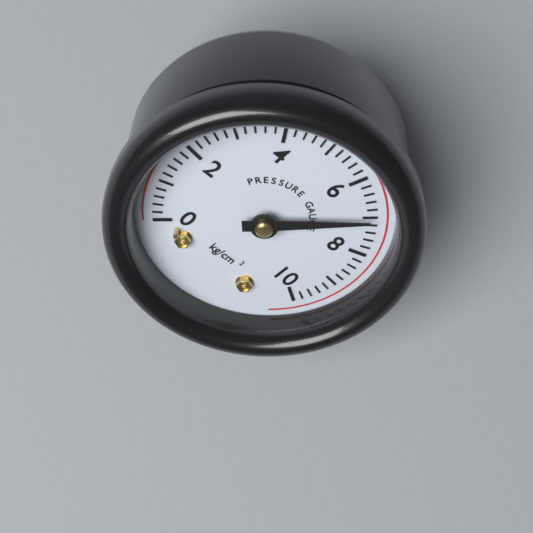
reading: 7.0 kg/cm²
